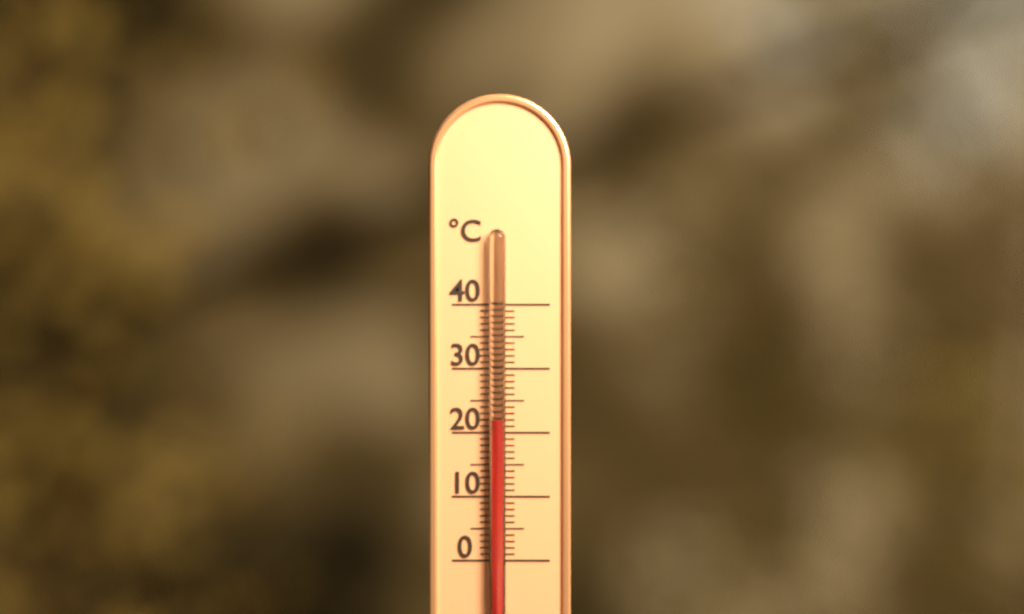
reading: 22 °C
